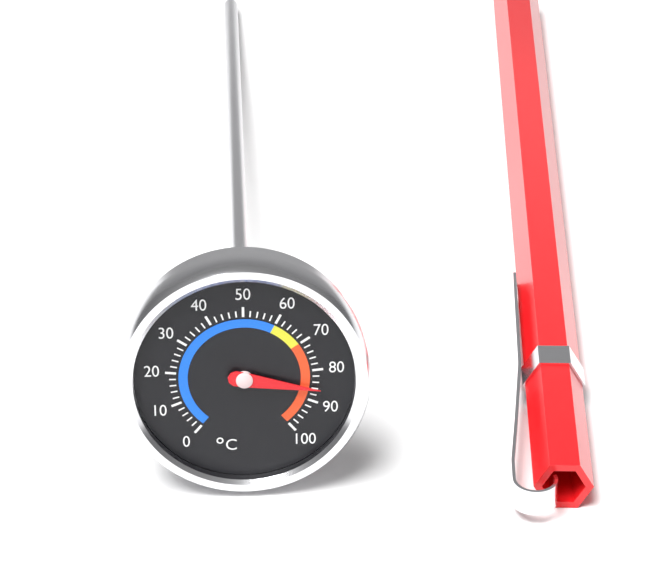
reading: 86 °C
